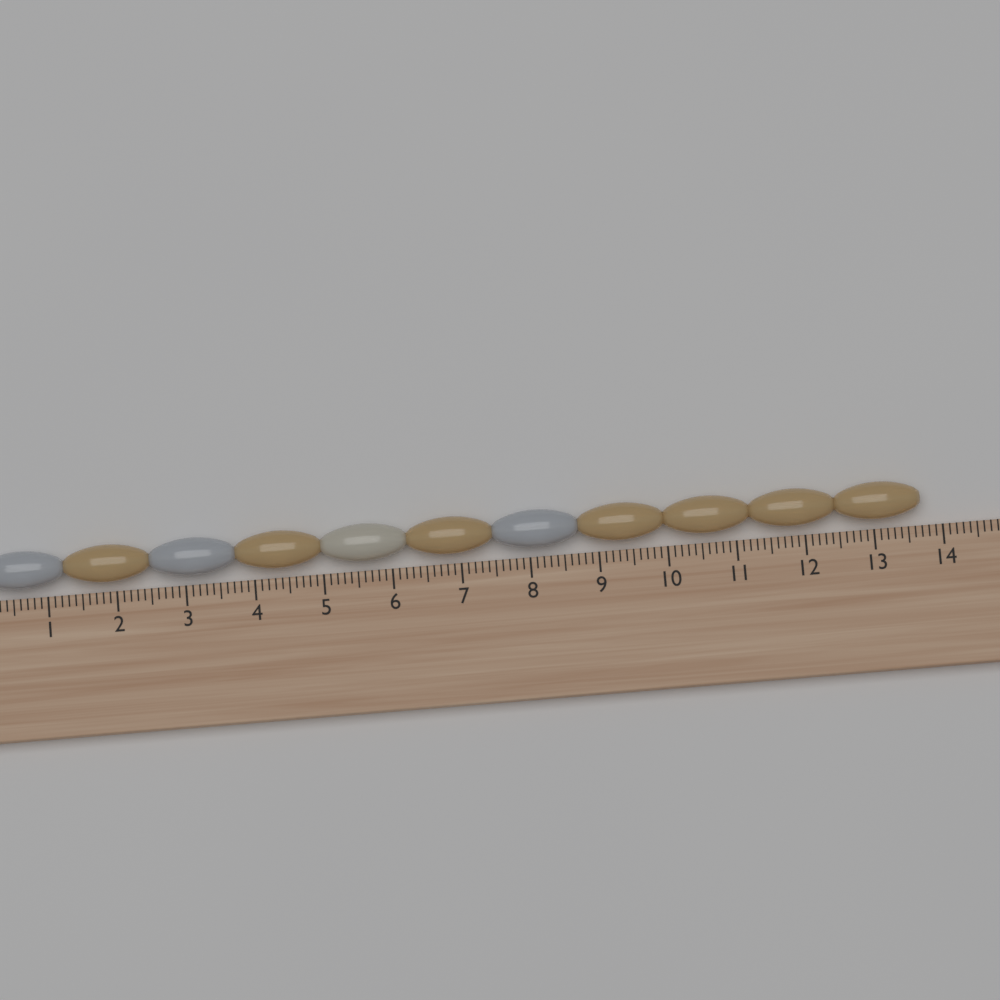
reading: 13.7 (no unit)
